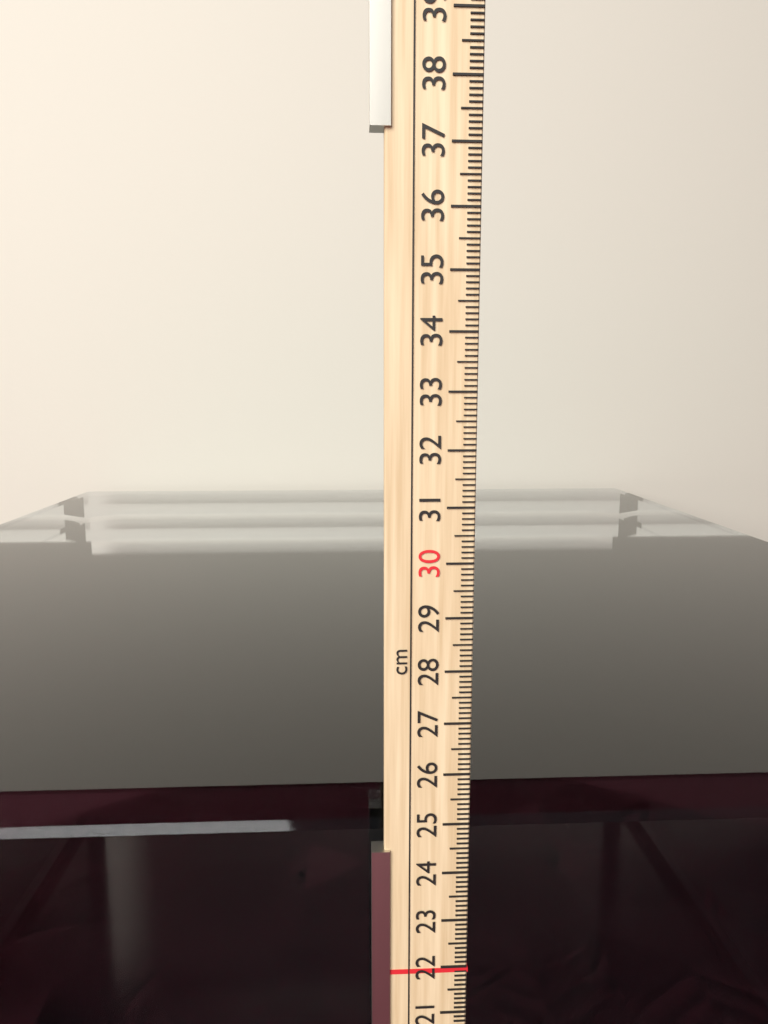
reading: 25.4 cm
